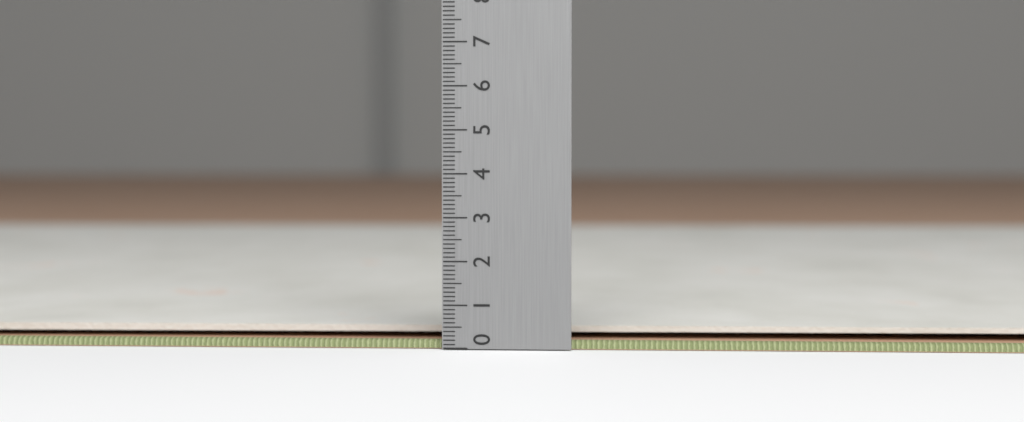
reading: 0.2 (no unit)
